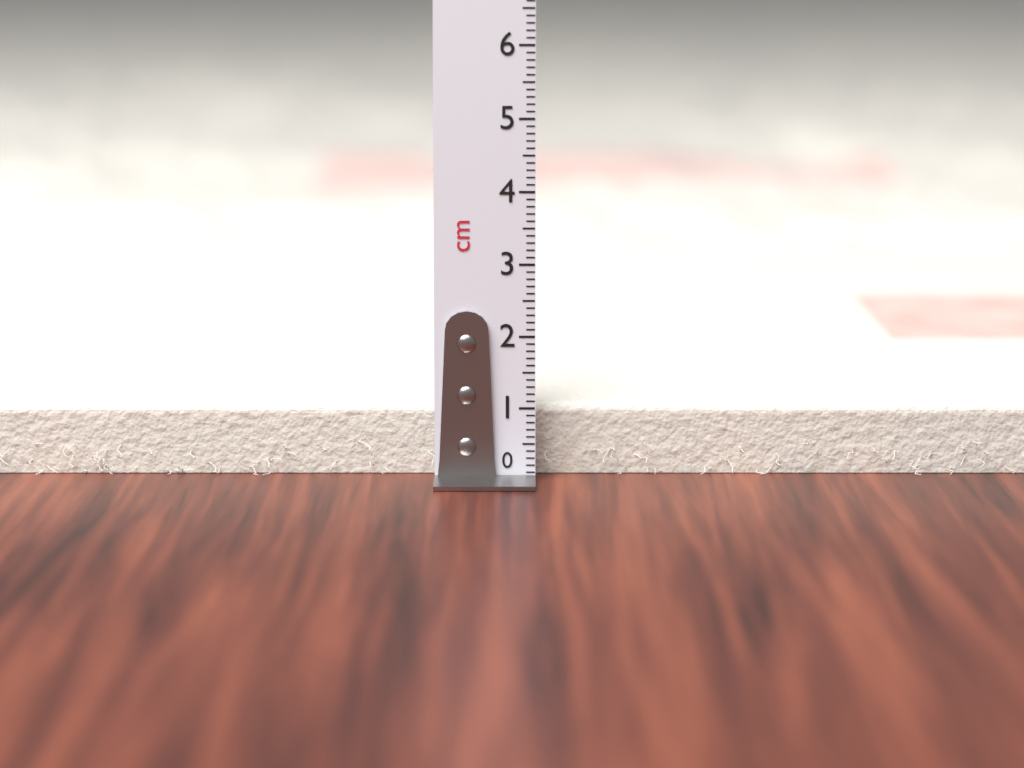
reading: 1.0 cm
